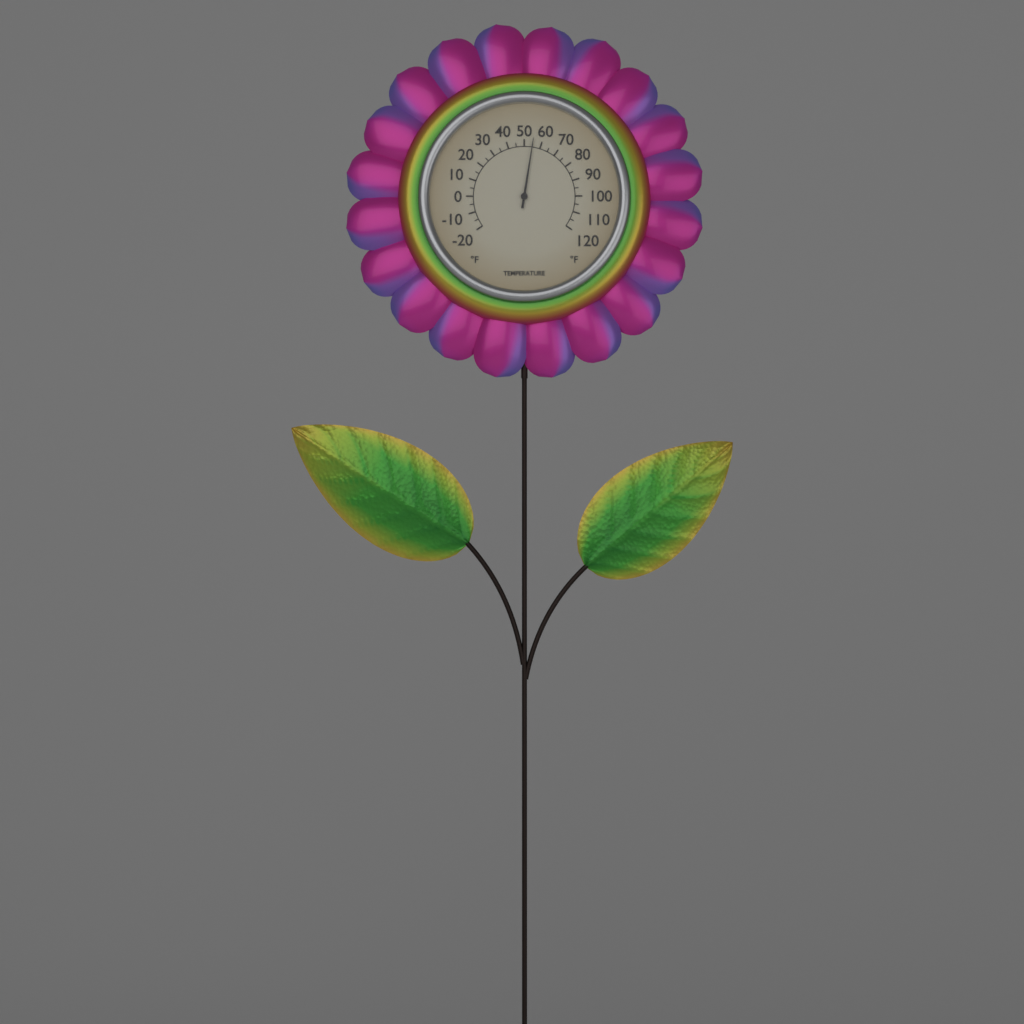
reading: 55 °F
